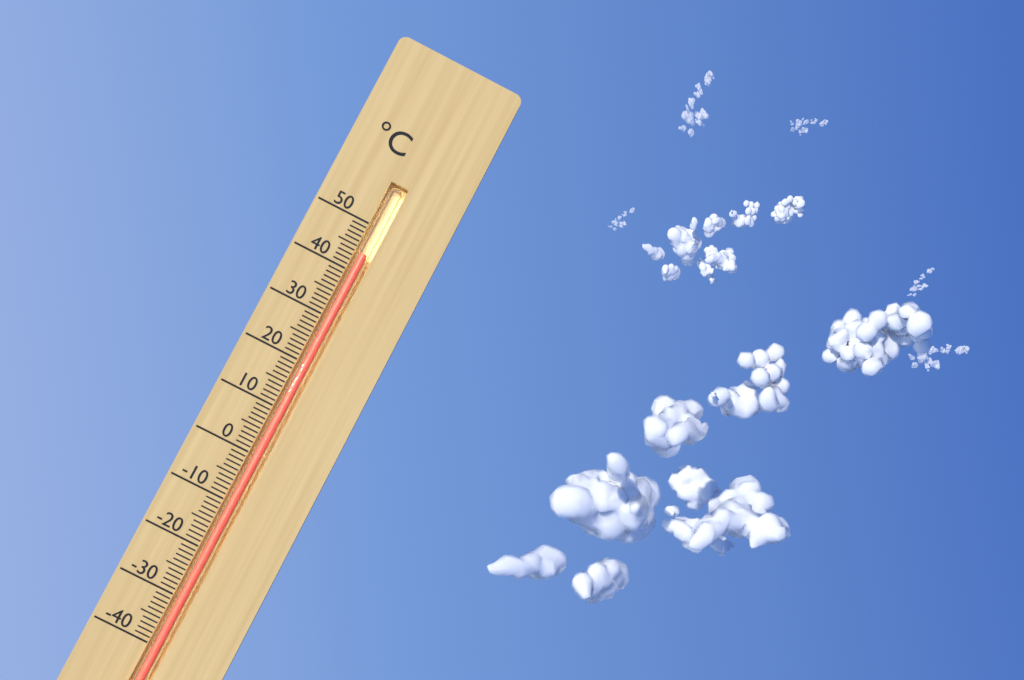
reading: 44 °C
